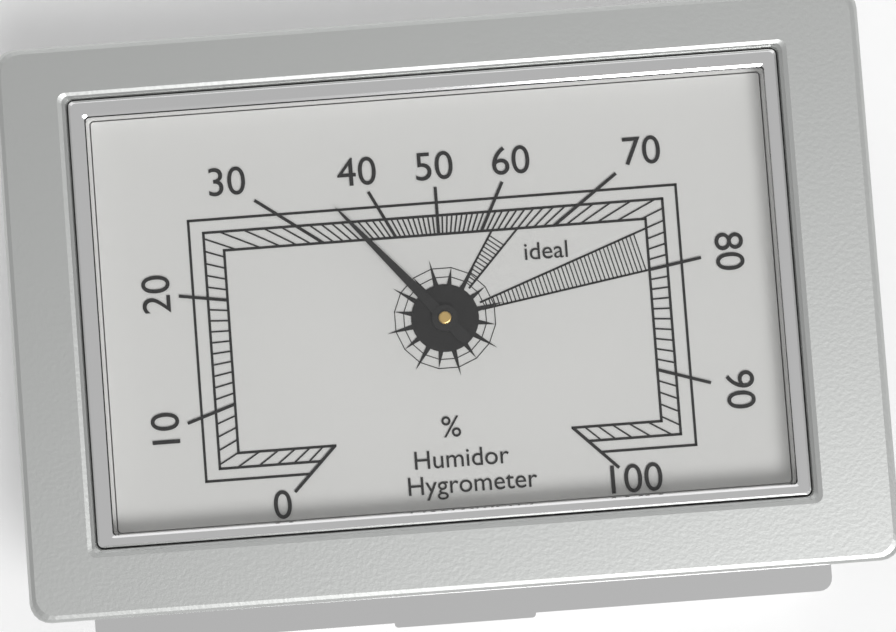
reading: 35 %
